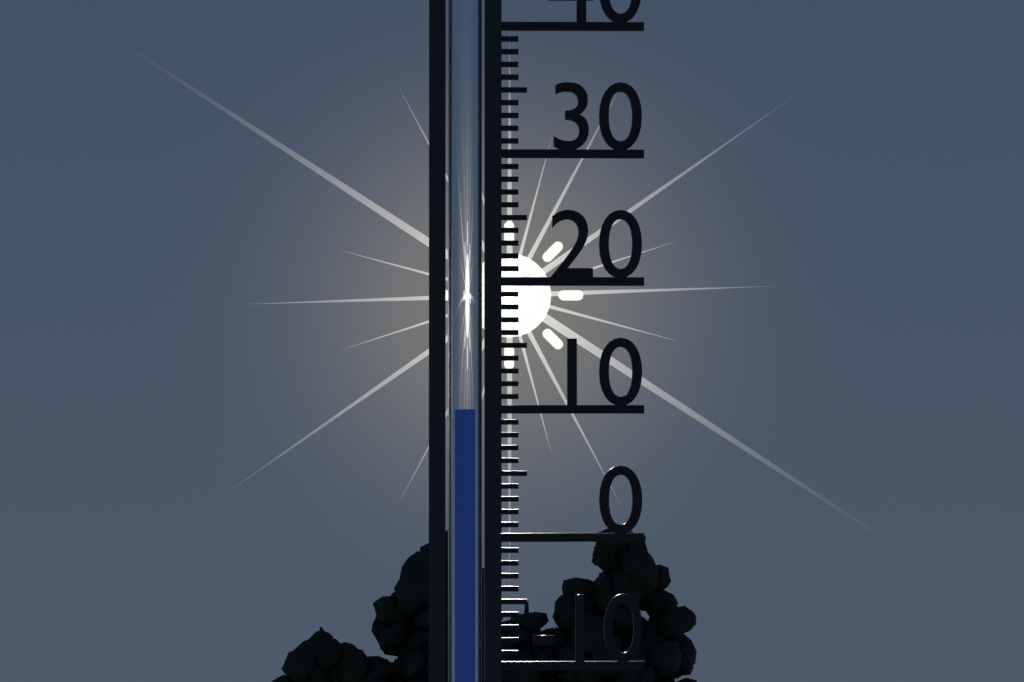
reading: 10 (no unit)
